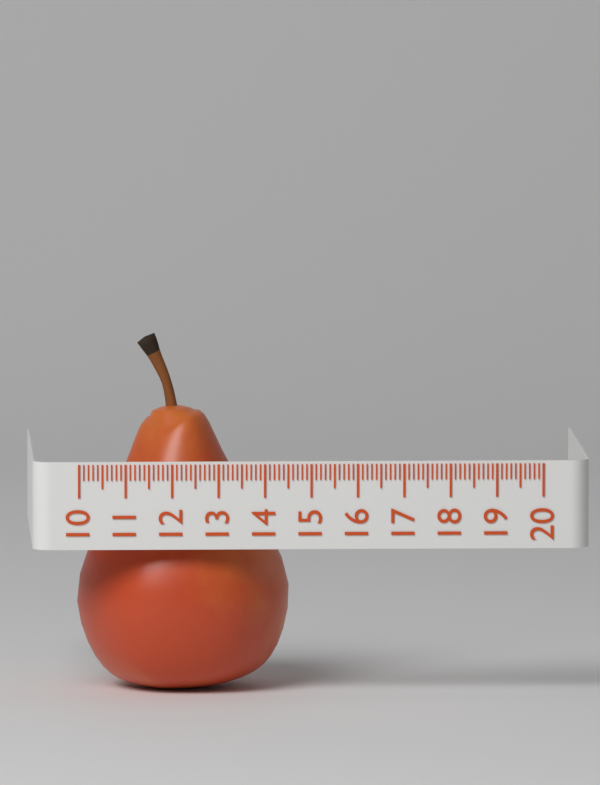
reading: 14.6 (no unit)
